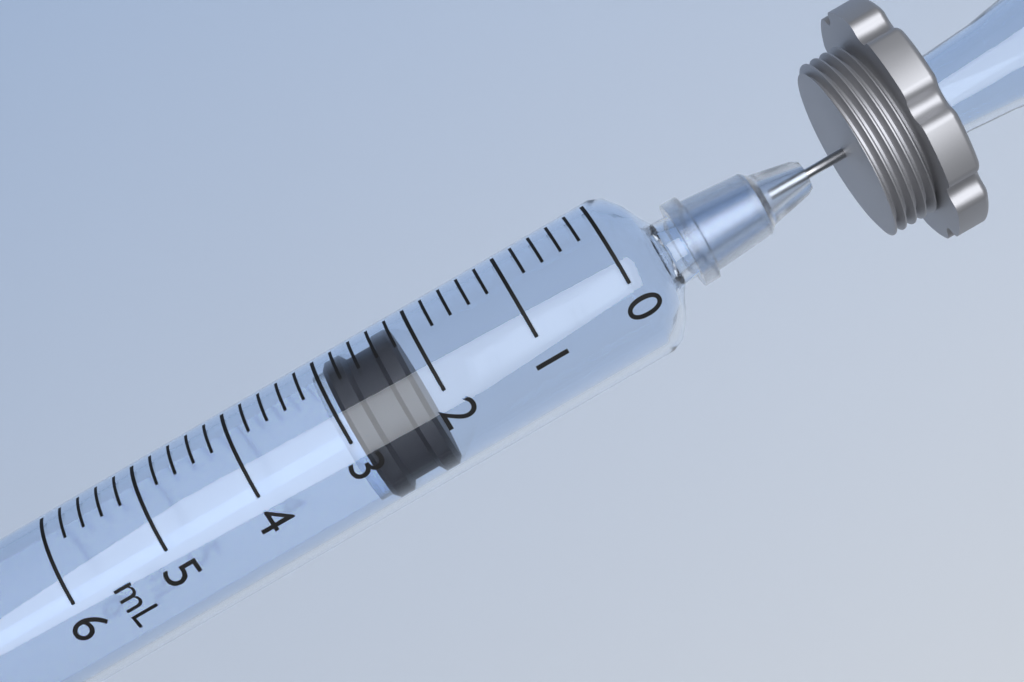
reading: 2.2 mL
